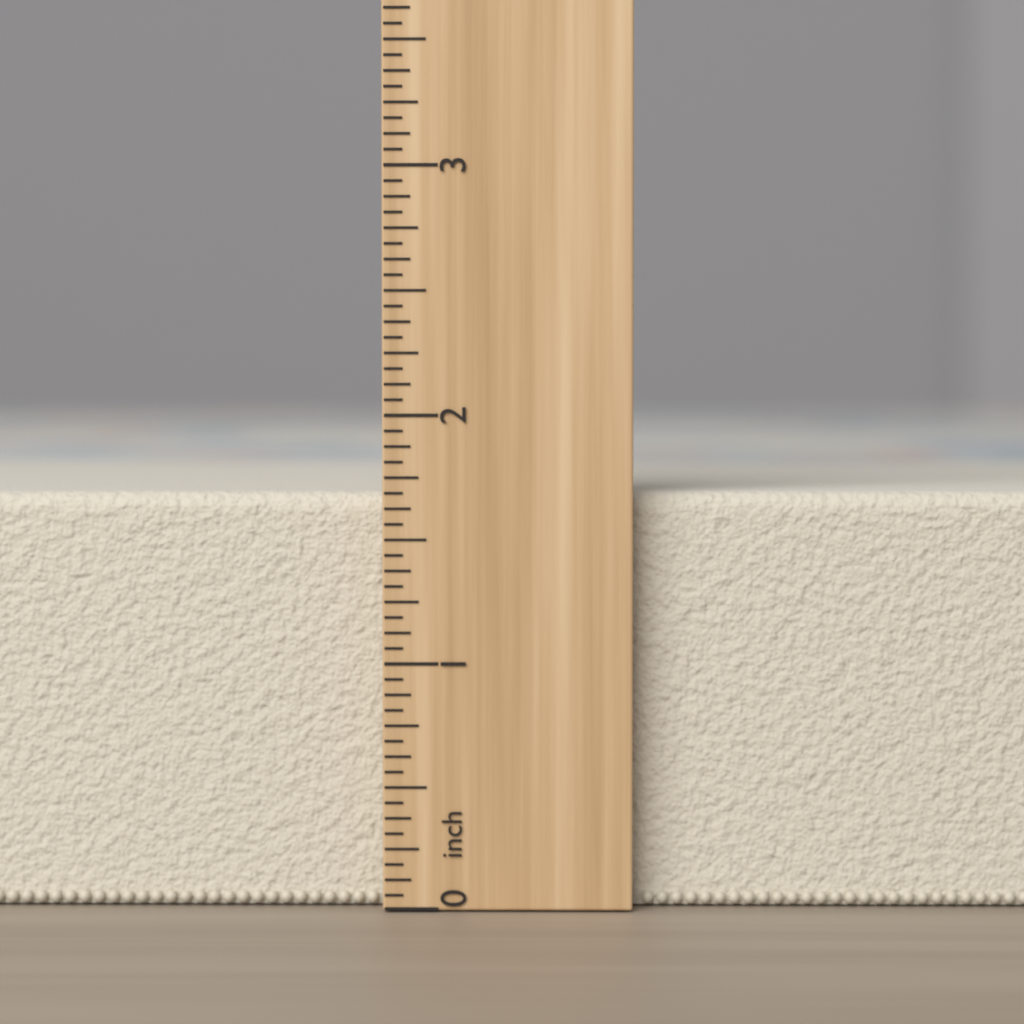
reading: 1.6875 inch
